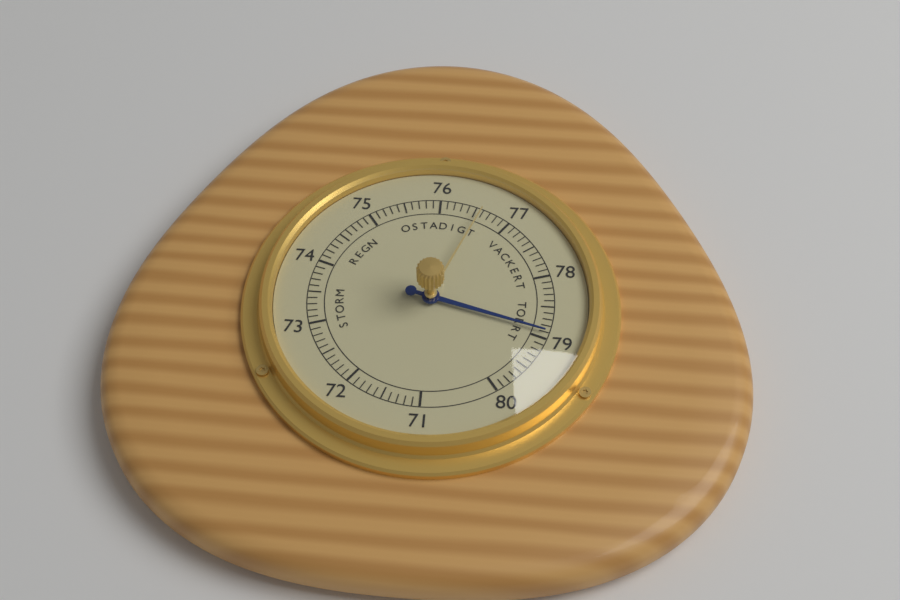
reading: 78.9 (no unit)
